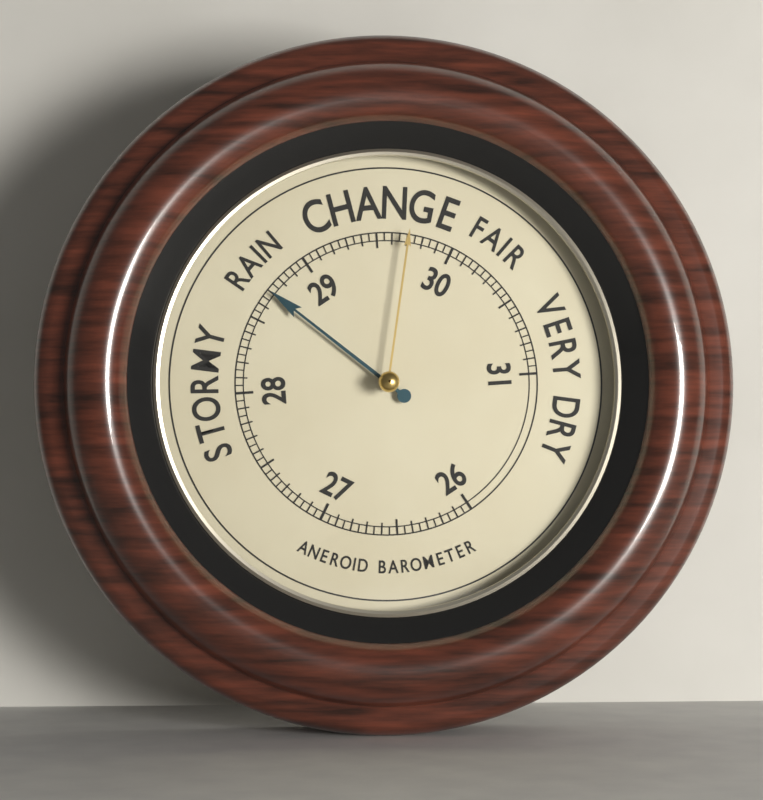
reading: 28.70 (no unit)
